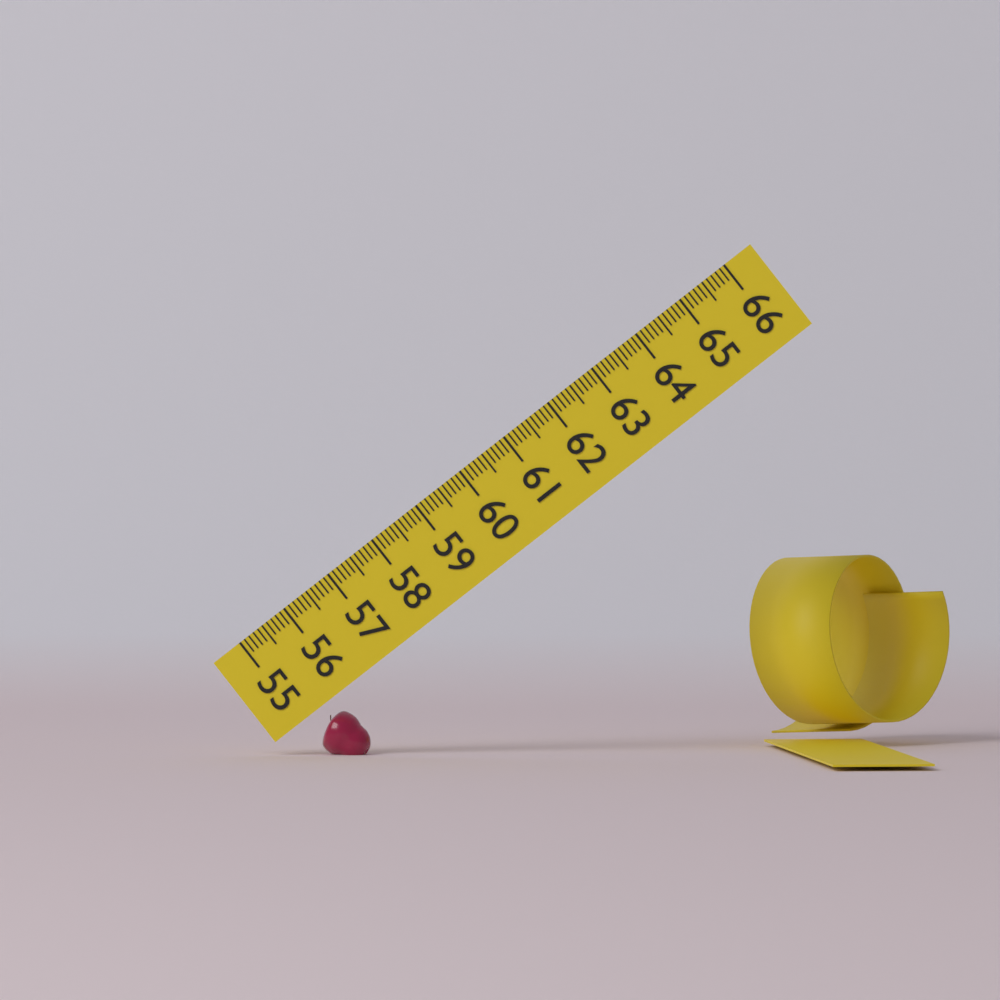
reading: 55.8 (no unit)
